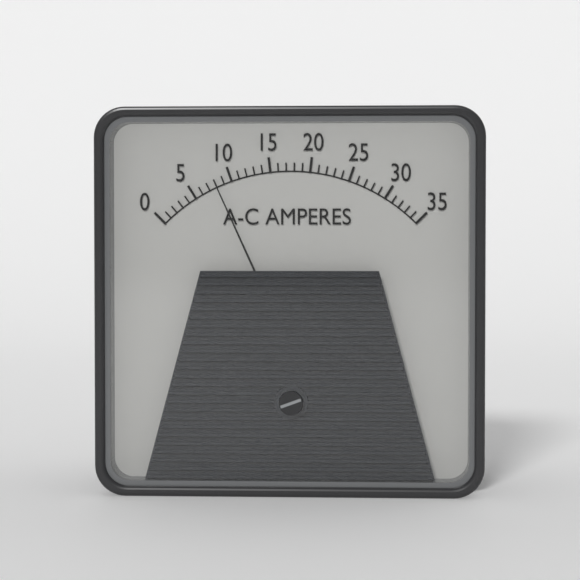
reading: 8 A
